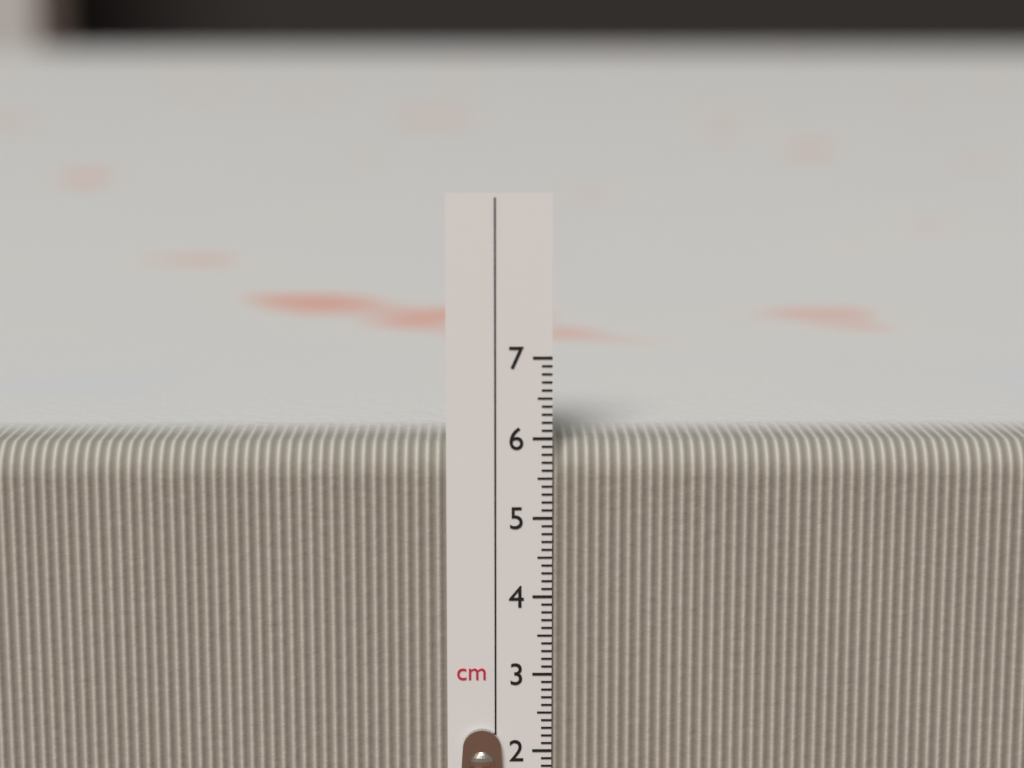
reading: 5.9 cm
